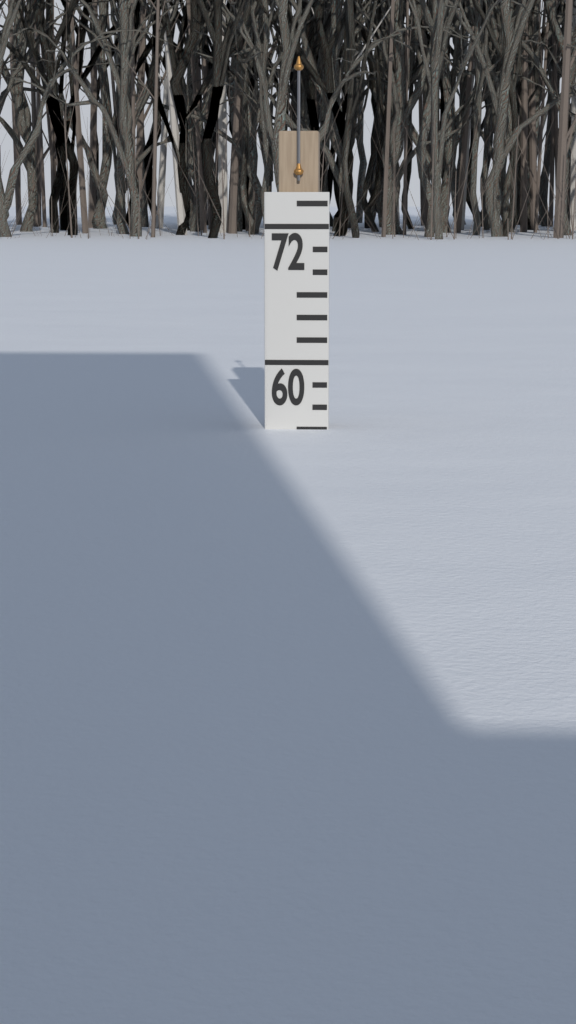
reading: 54 (no unit)
